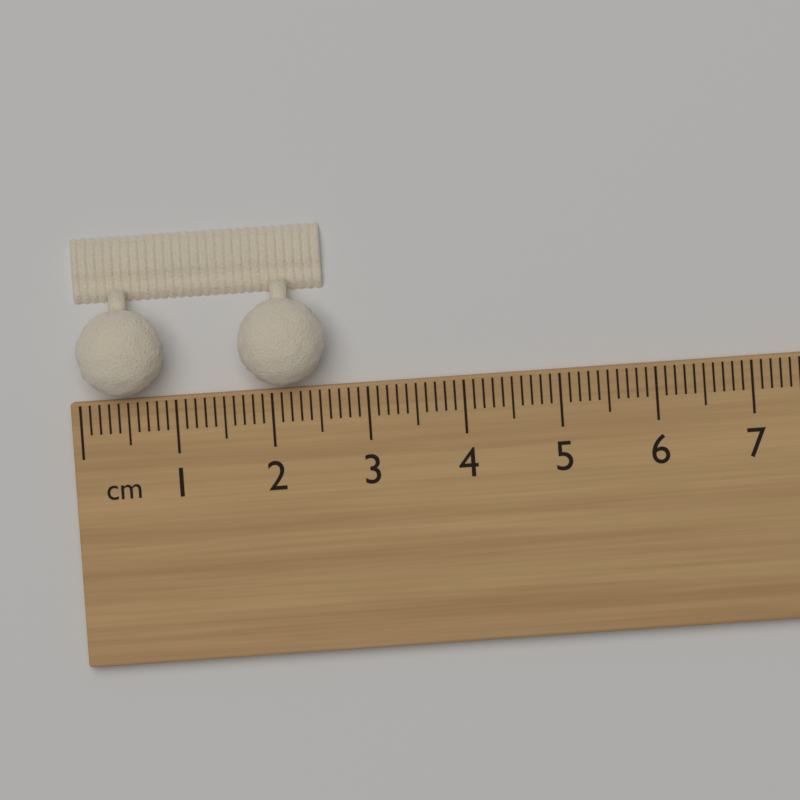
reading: 2.6 cm
